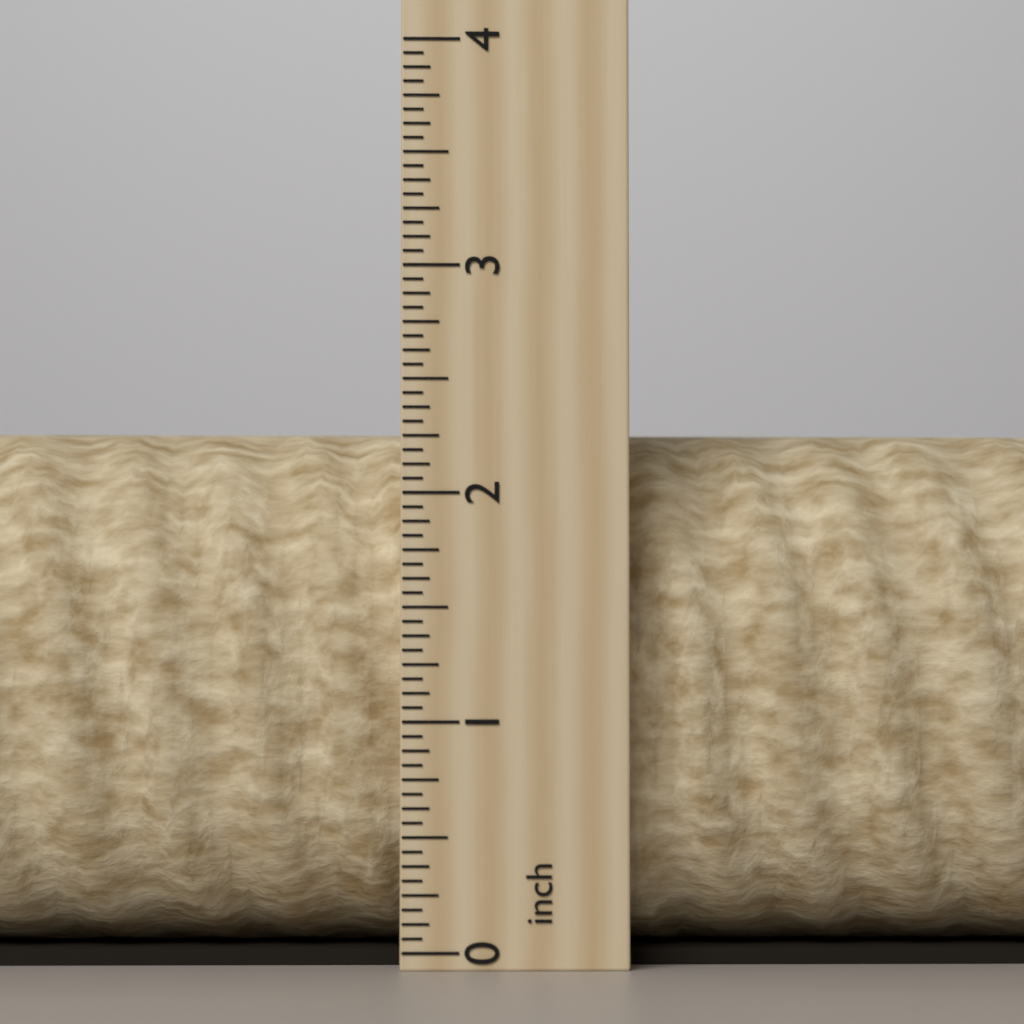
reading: 2.3750 inch
